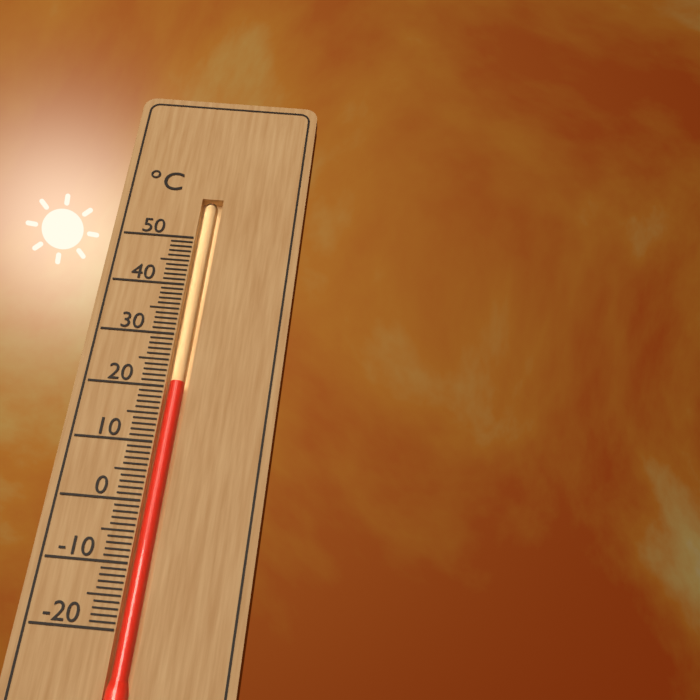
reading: 21 °C
